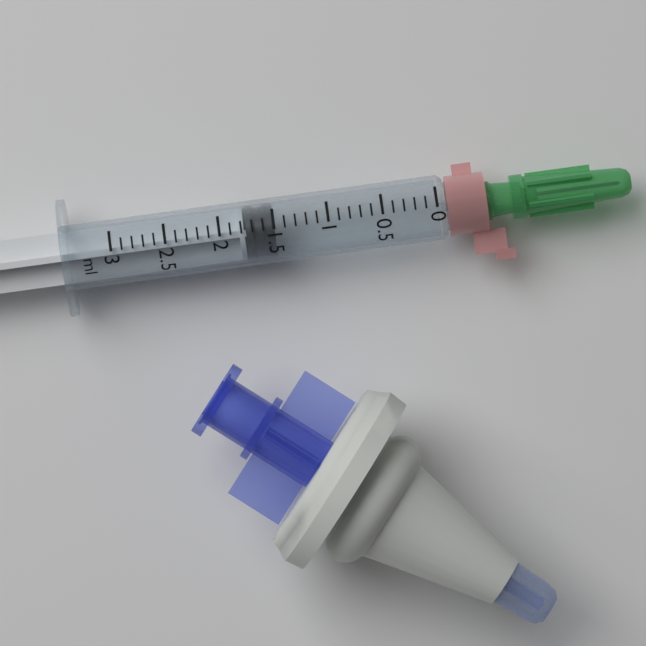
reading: 1.5 ml
